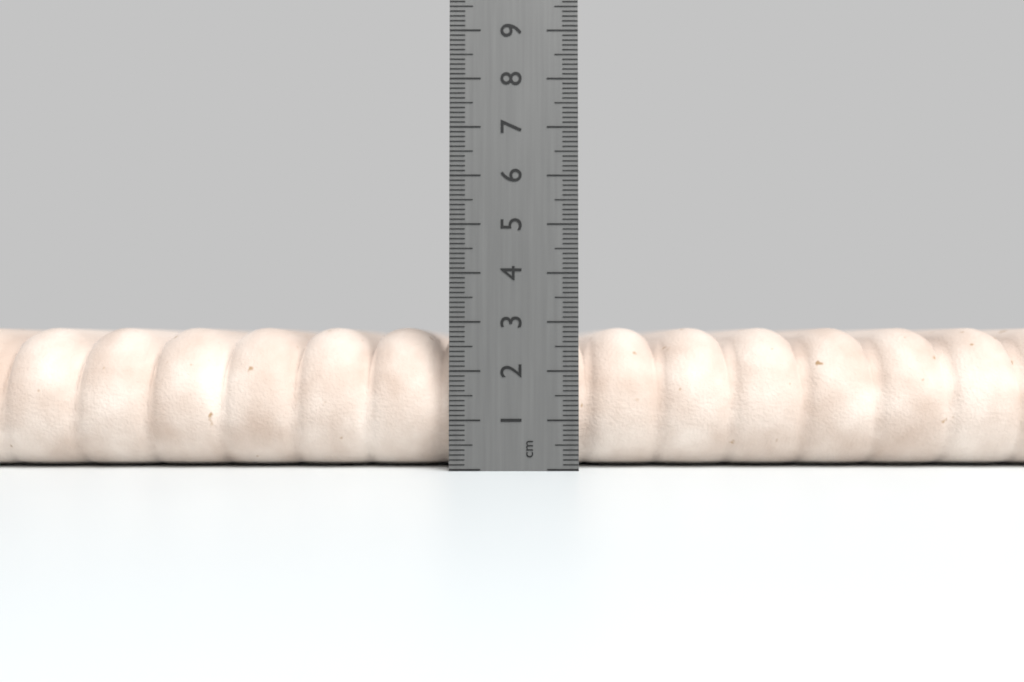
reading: 2.9 cm
